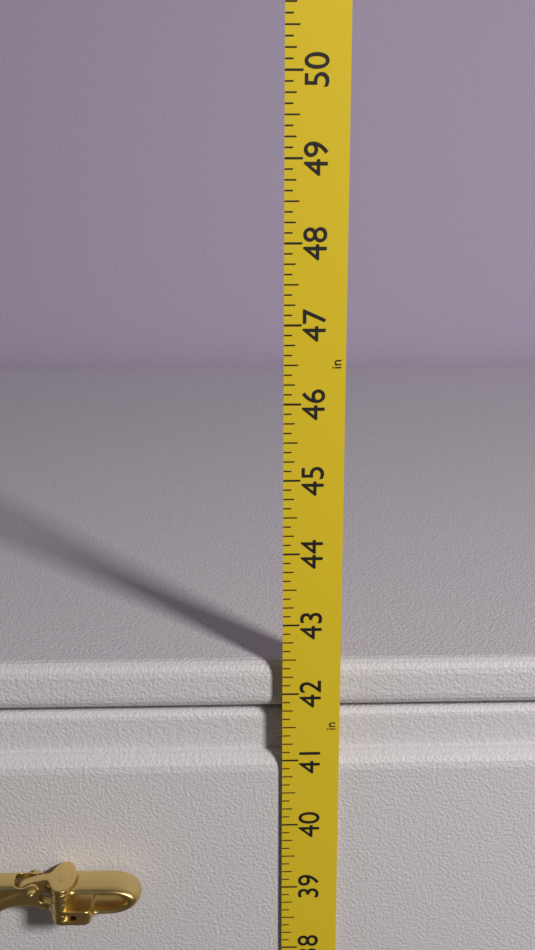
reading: 42.375 in
